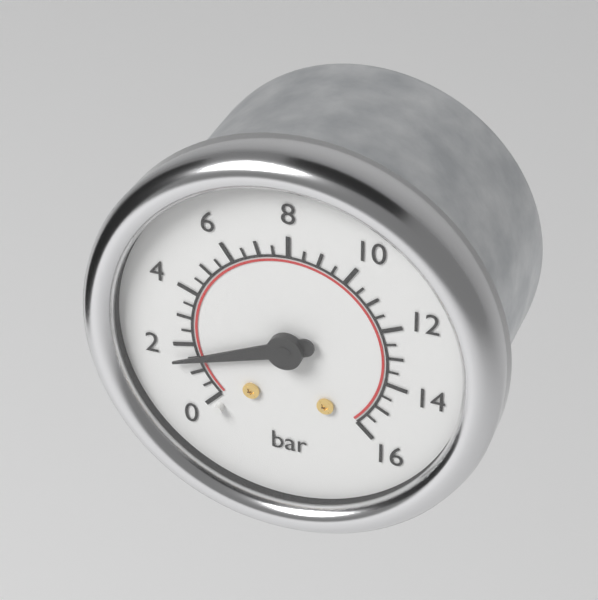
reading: 1.5 bar
